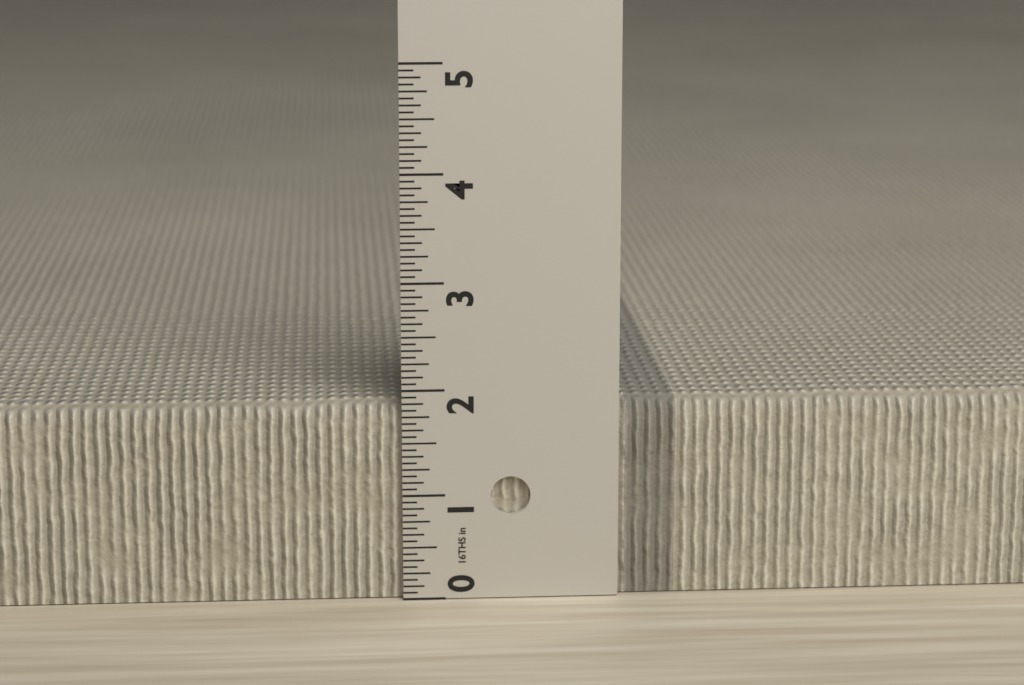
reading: 1.8750 in
